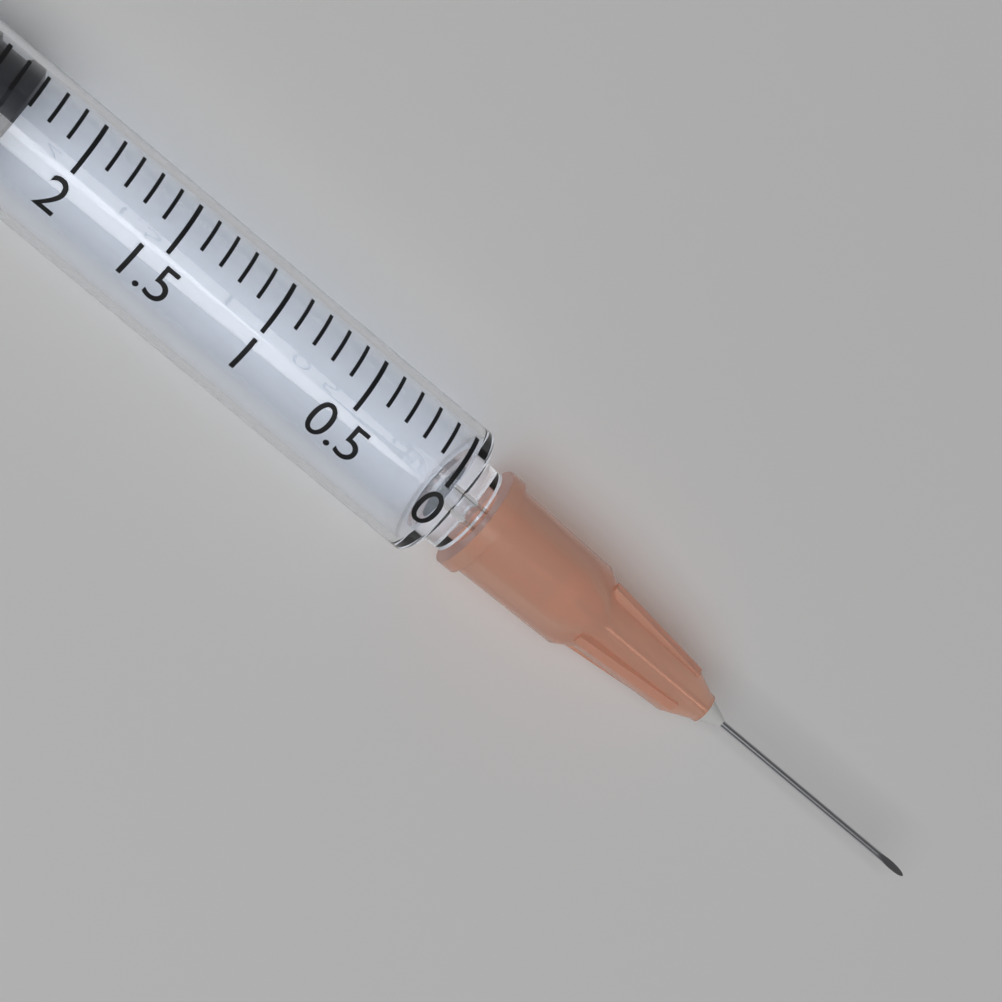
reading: 2.3 ml
